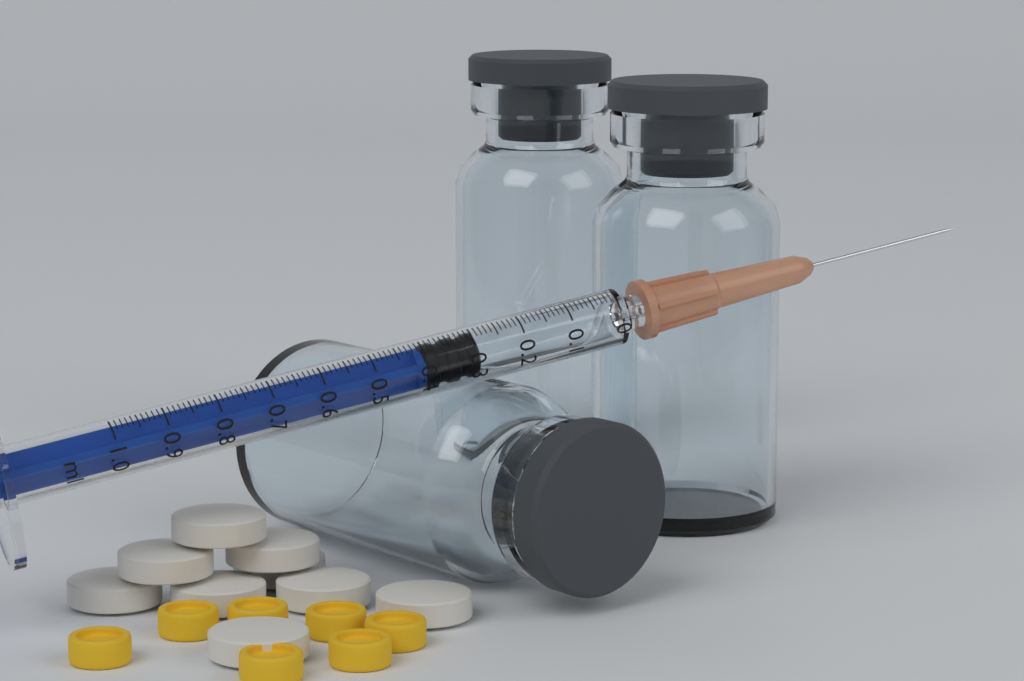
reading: 0.29 ml
